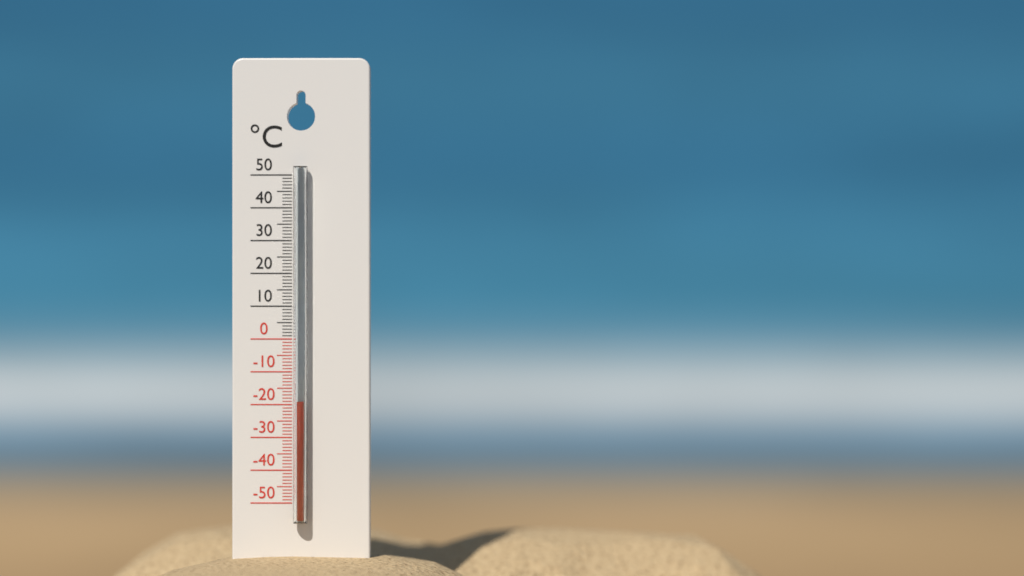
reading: -19 °C
